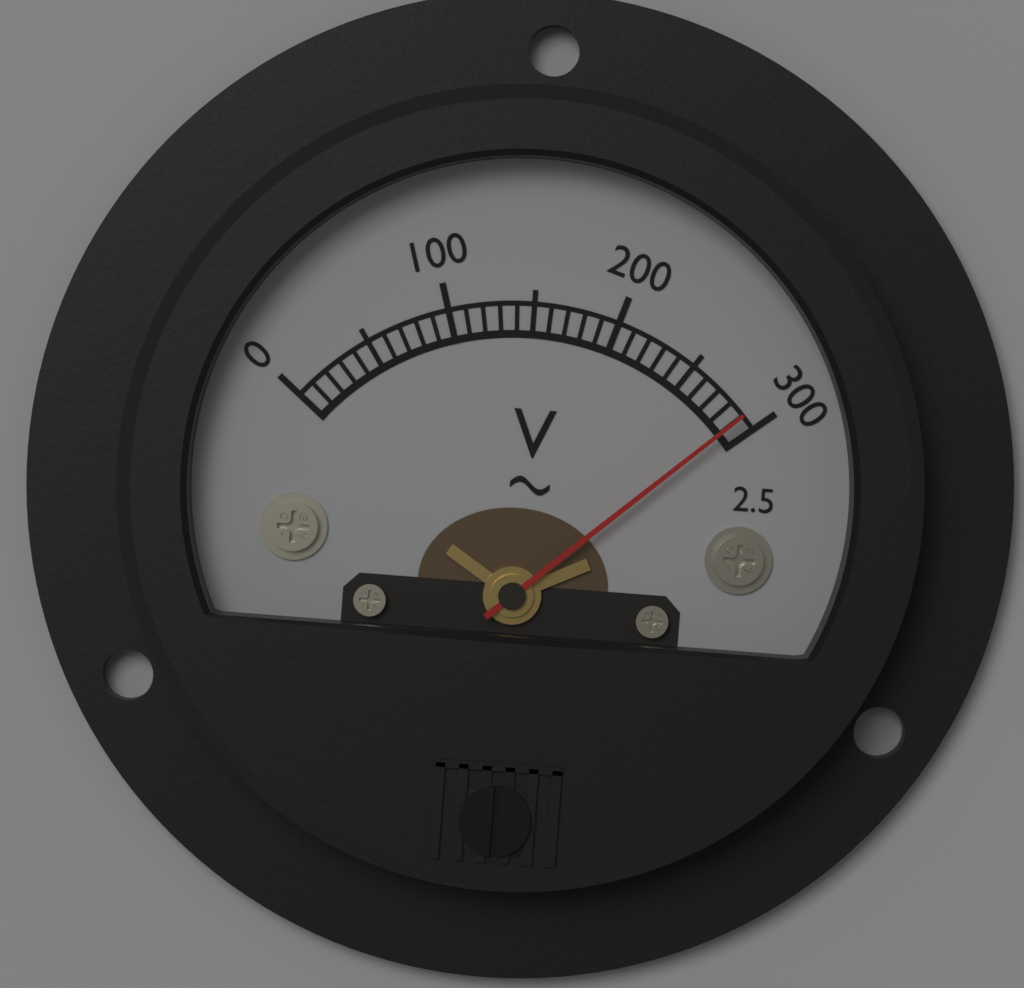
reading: 290 V
